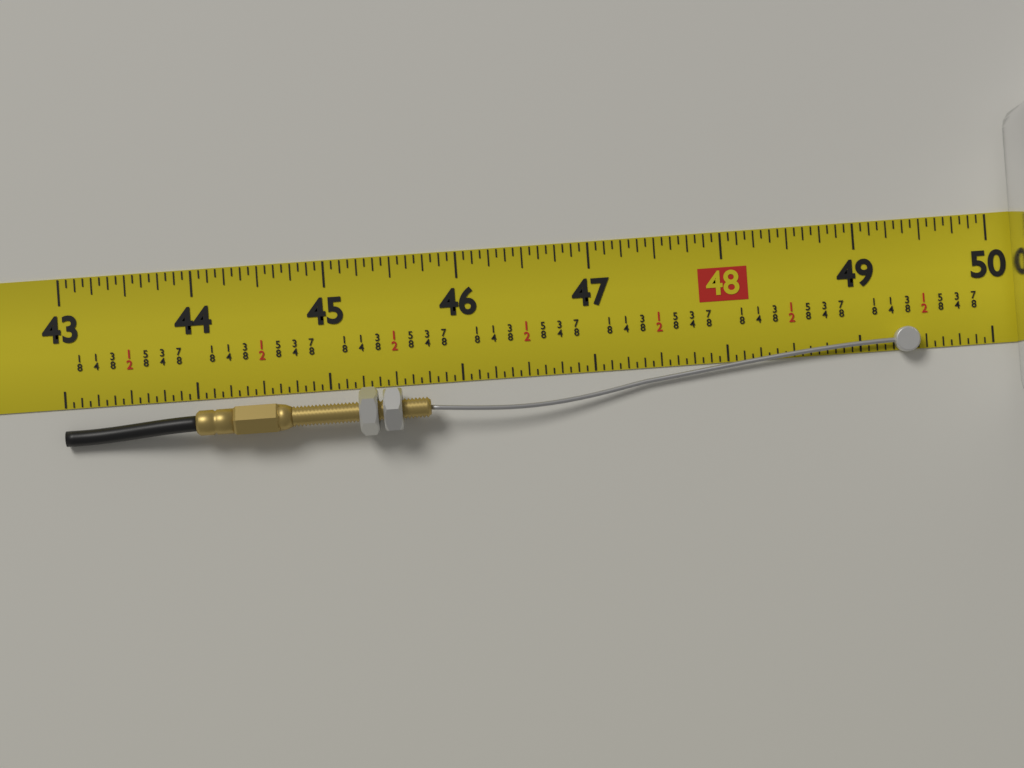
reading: 49.4375 in
